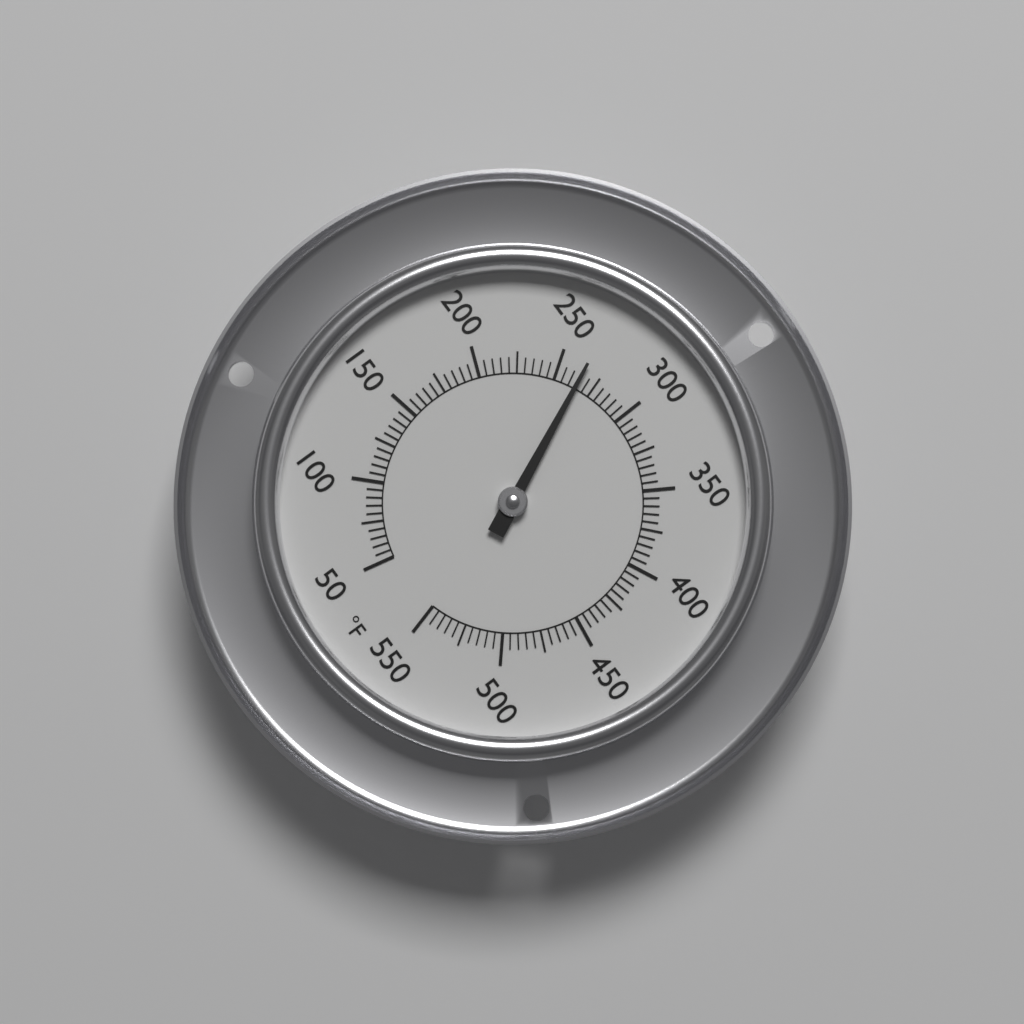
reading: 265 °F
